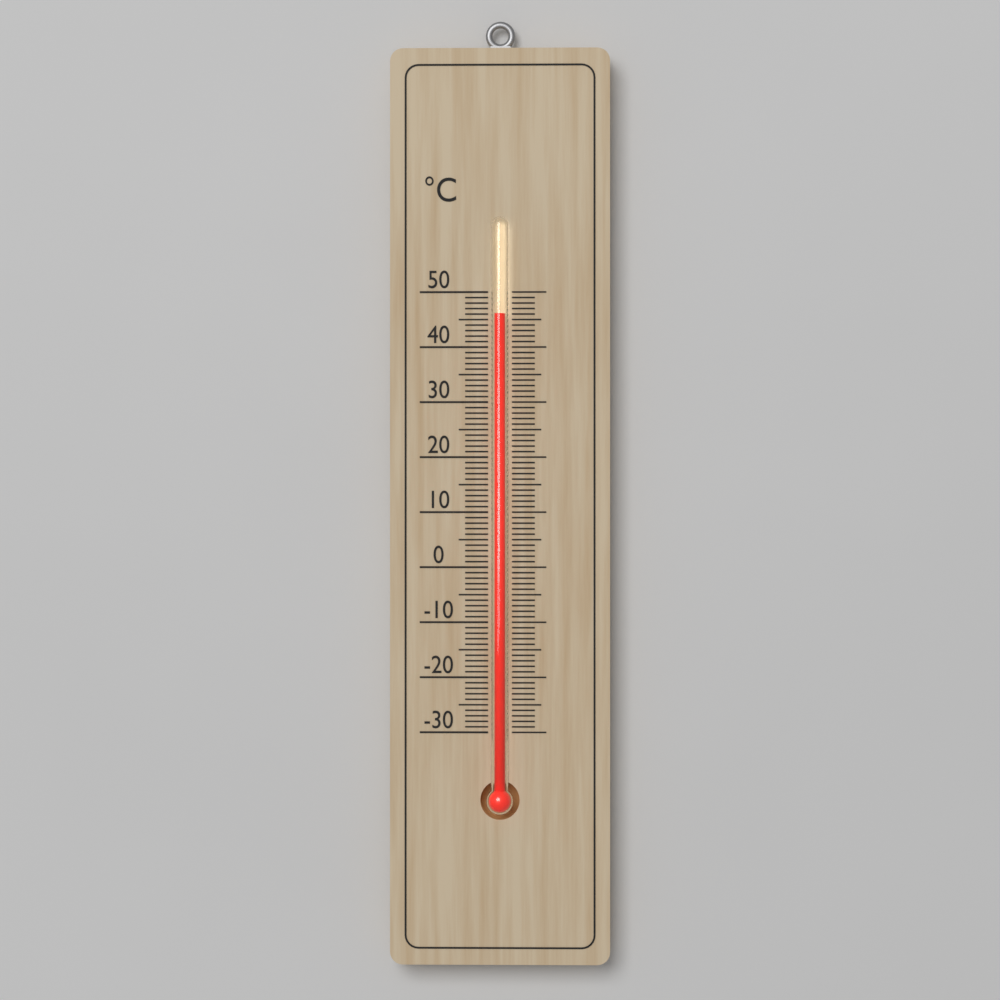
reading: 46 °C
